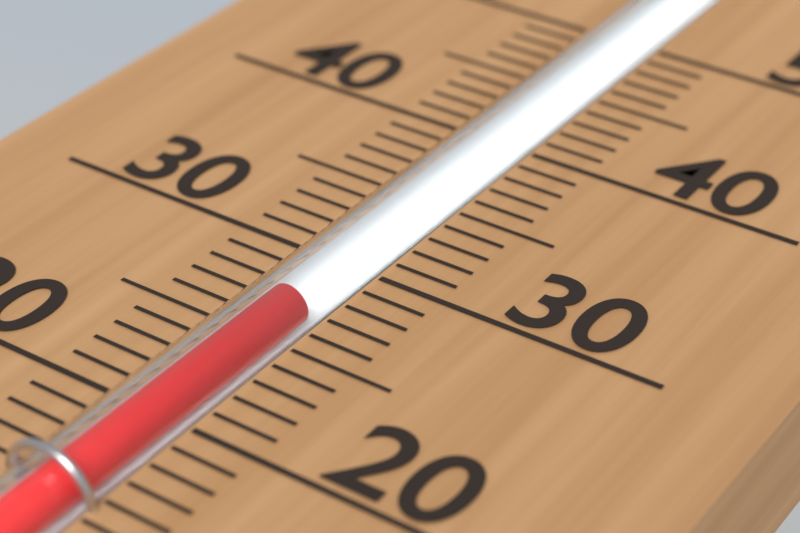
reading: 27 (no unit)
